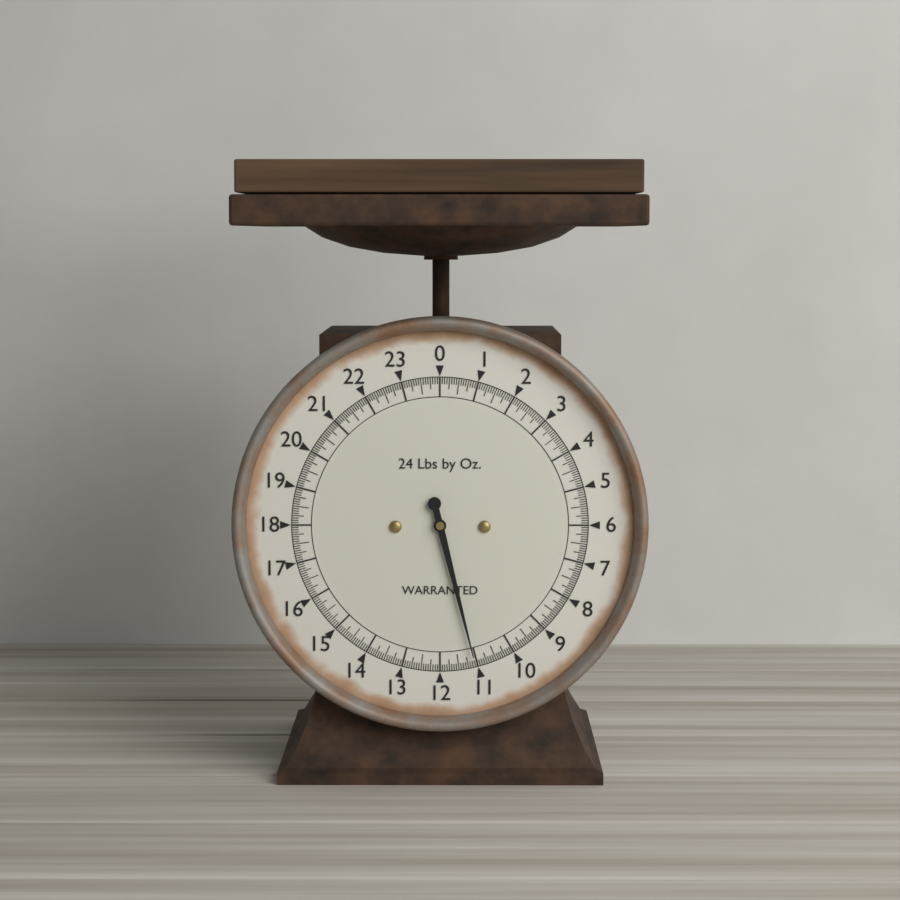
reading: 11.0625 lb
